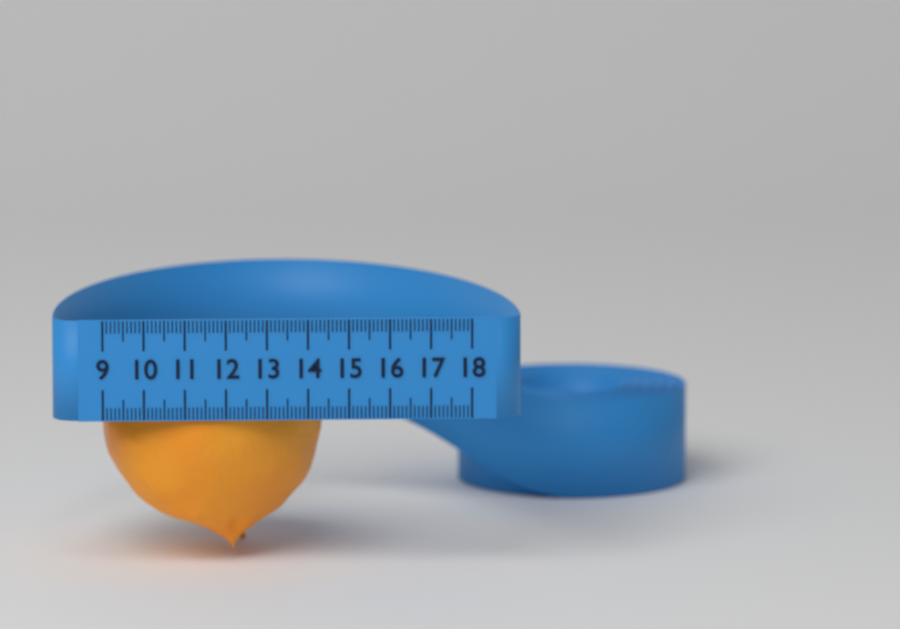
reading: 14.4 (no unit)
